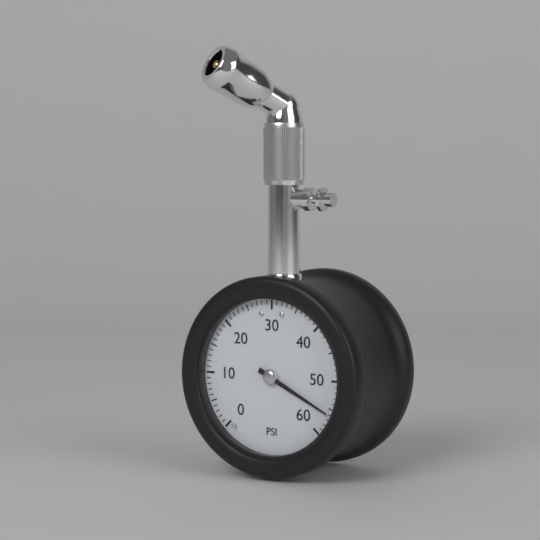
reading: 56 psi
